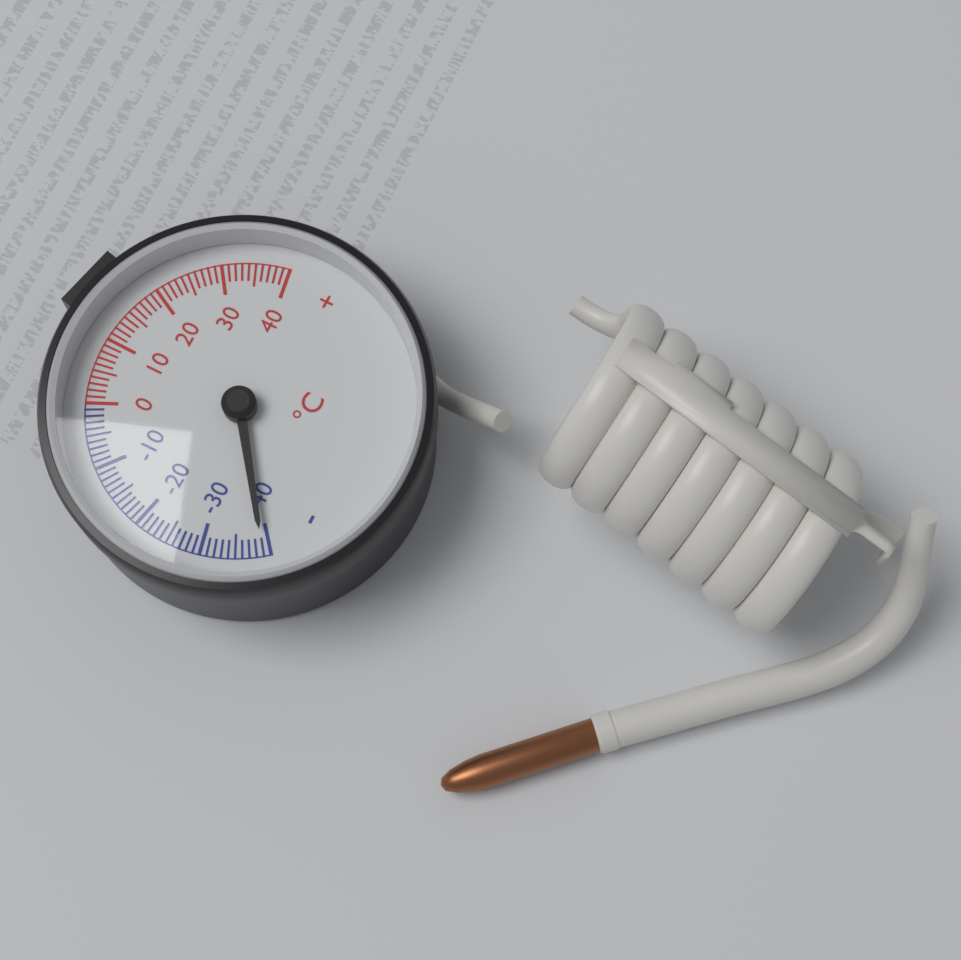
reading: -39 °C
